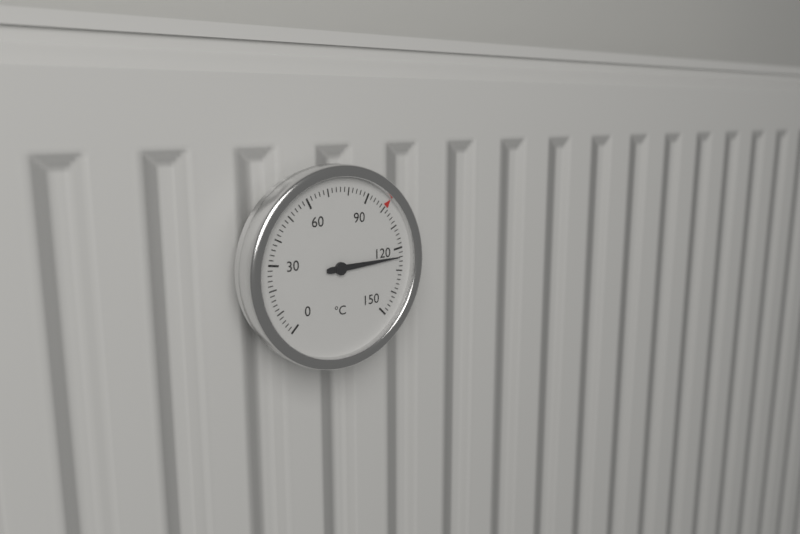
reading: 124 °C
